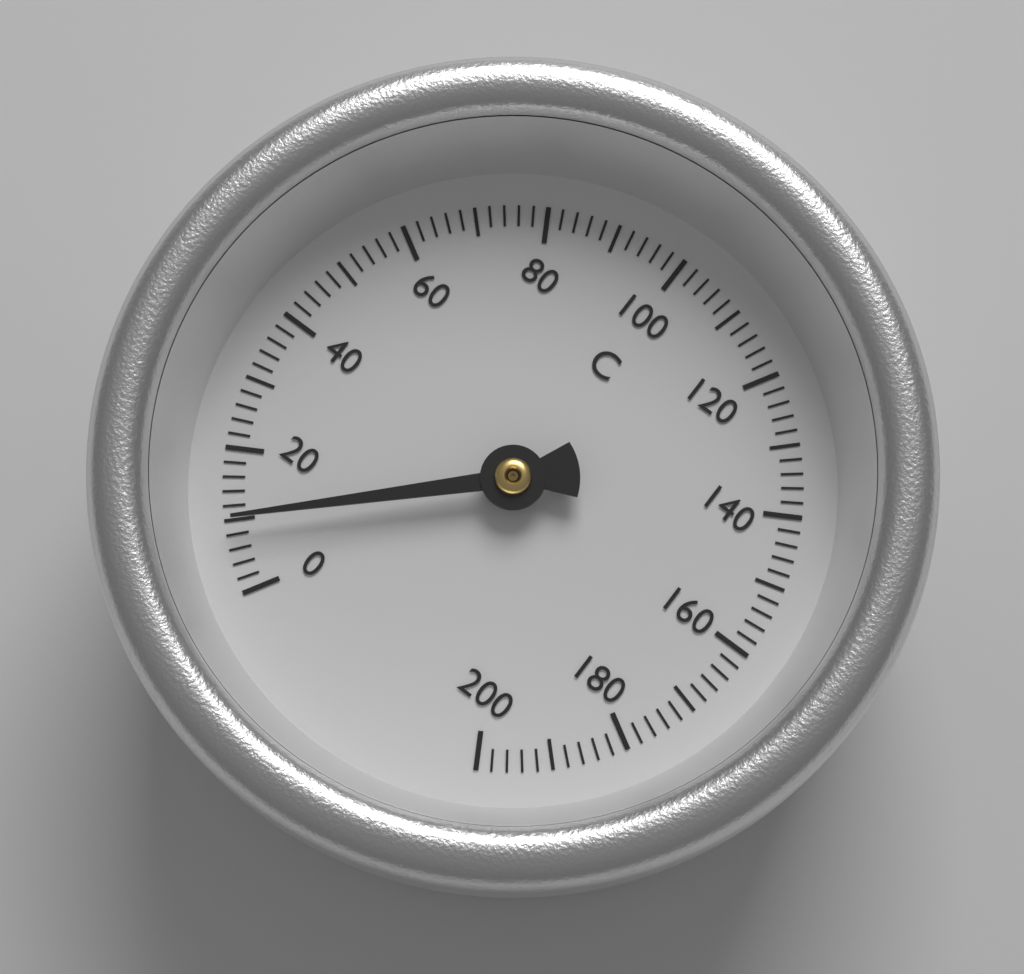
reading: 10 °C
